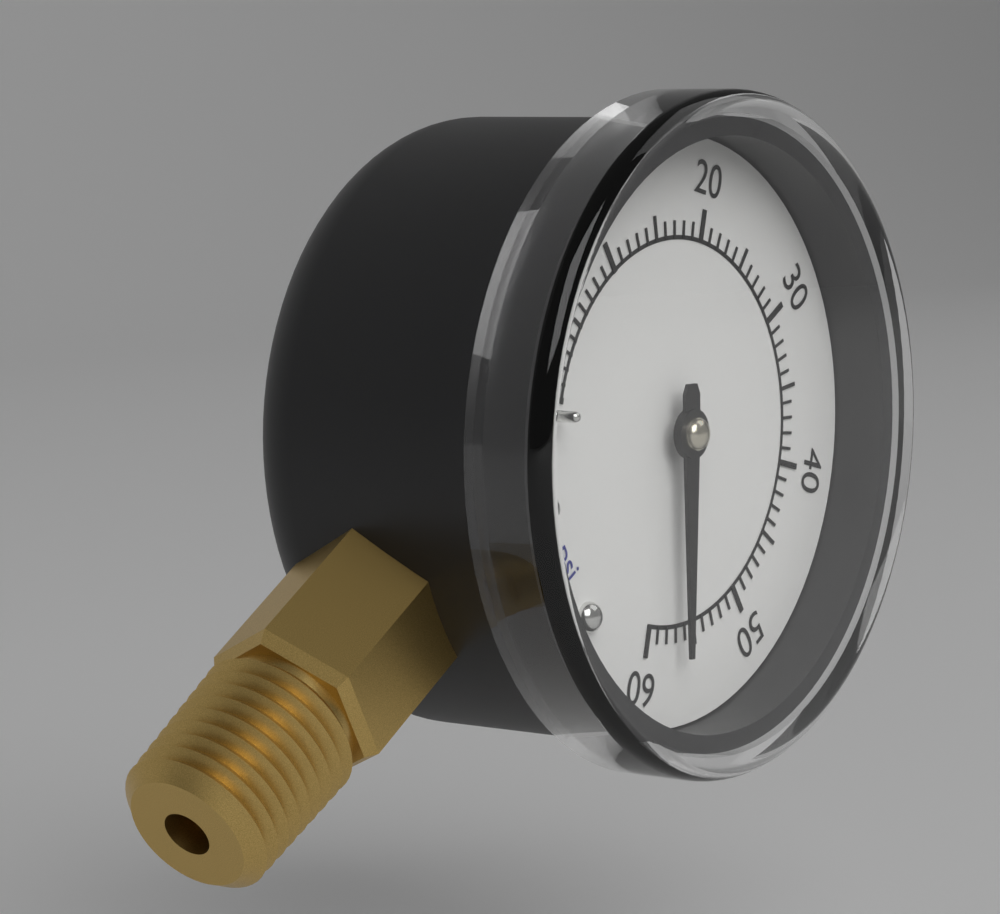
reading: 57 psi
